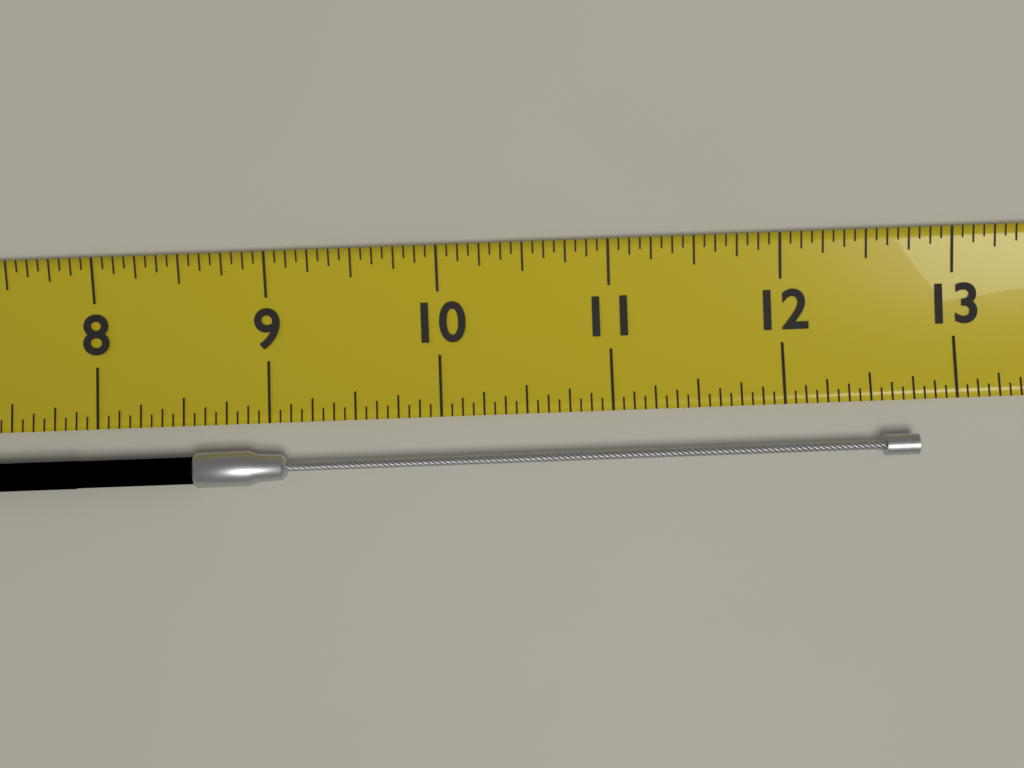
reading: 12.7500 (no unit)
